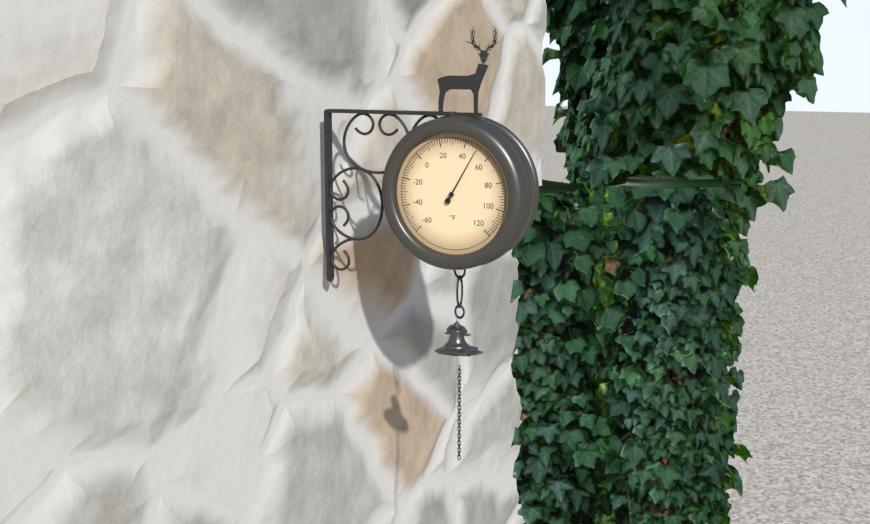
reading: 50 °F
